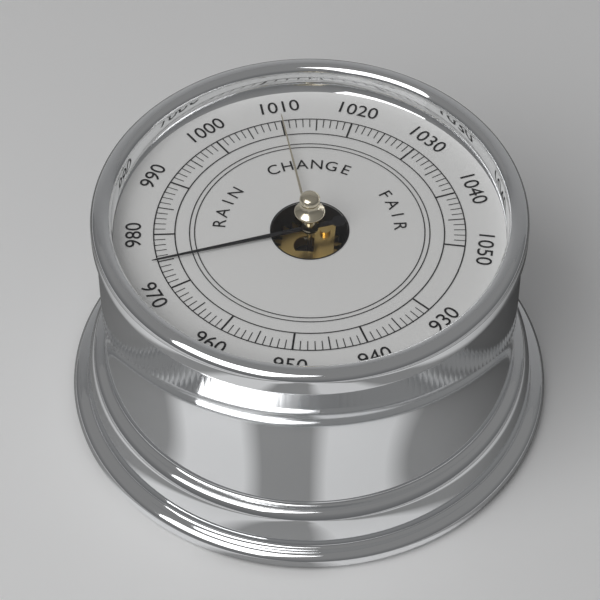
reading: 975 (no unit)
